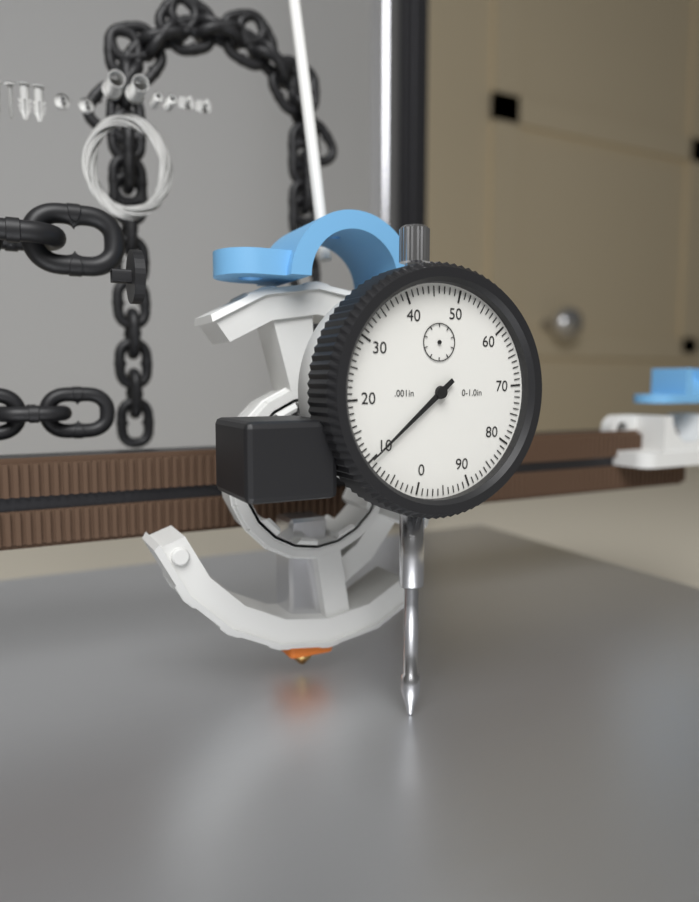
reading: 0.010 in
